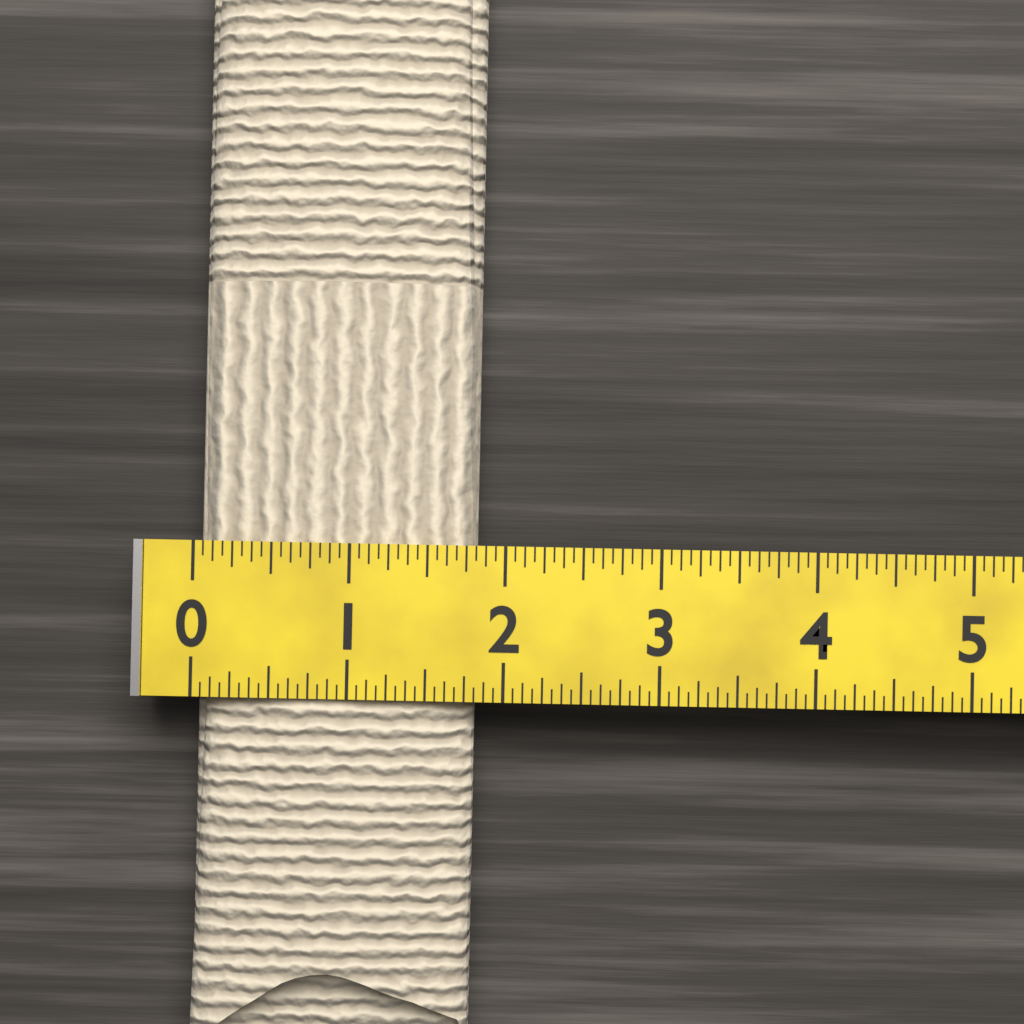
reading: 1.8125 (no unit)
